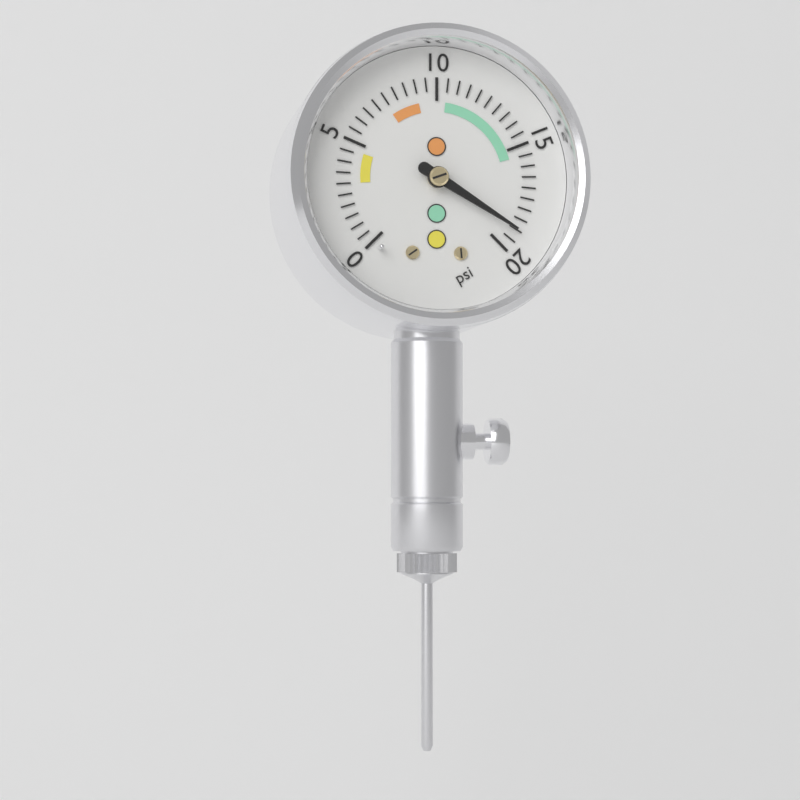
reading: 19.0 psi
